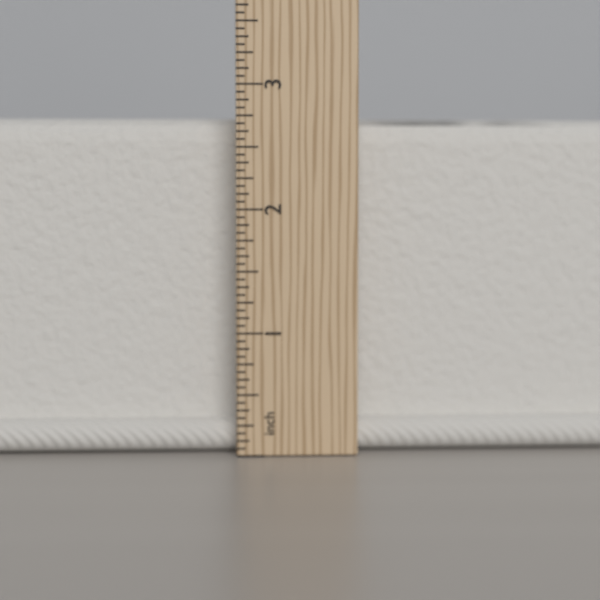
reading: 2.7500 in
